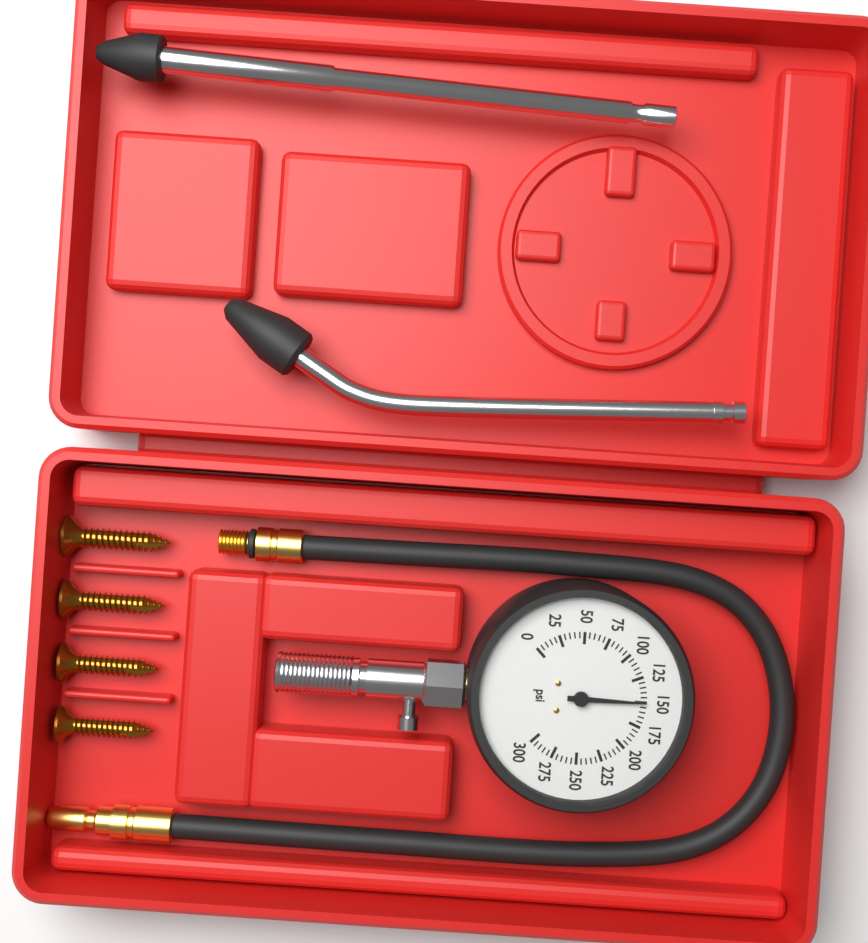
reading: 150 psi
